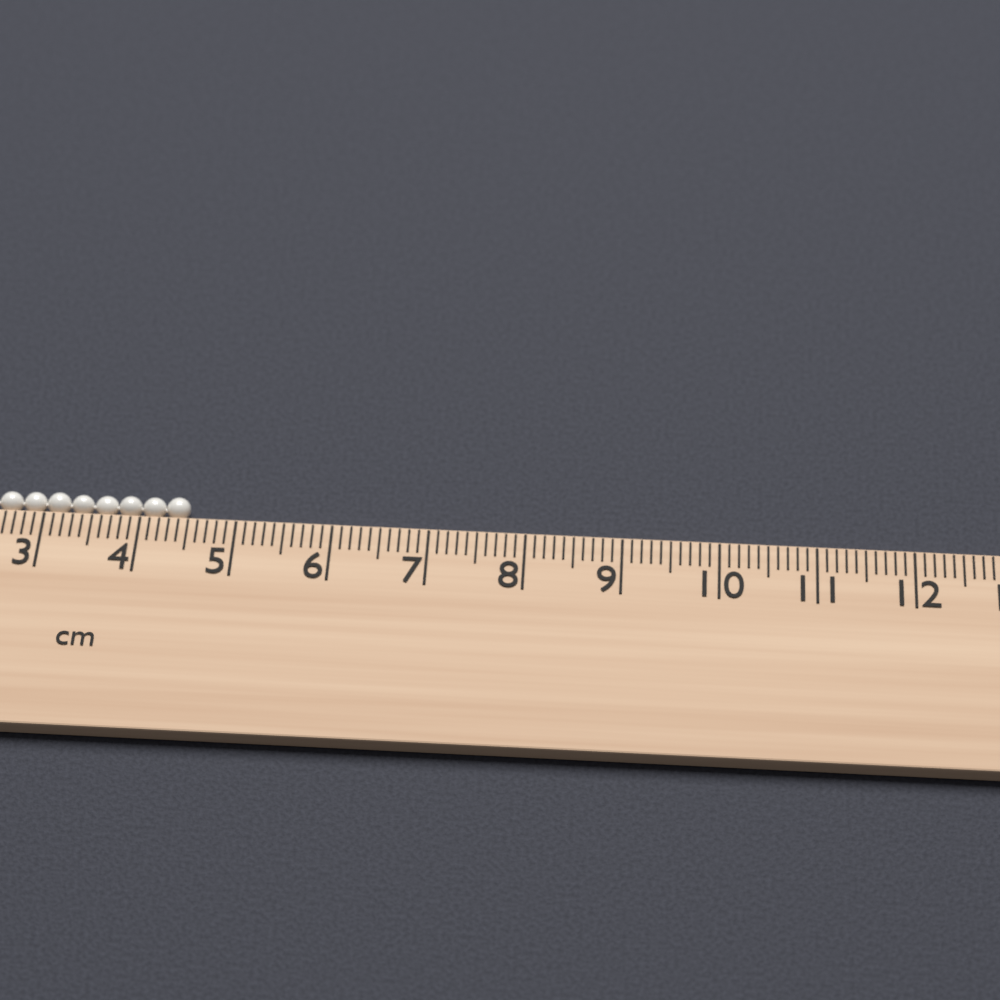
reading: 4.5 cm
